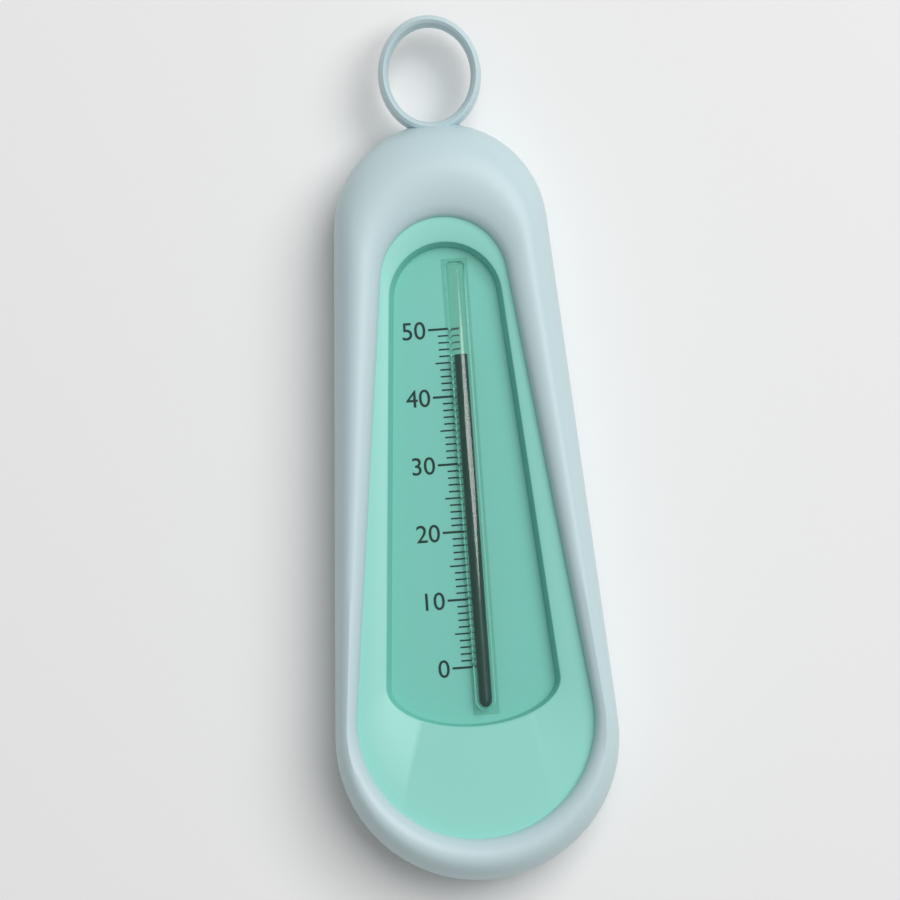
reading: 46 (no unit)
